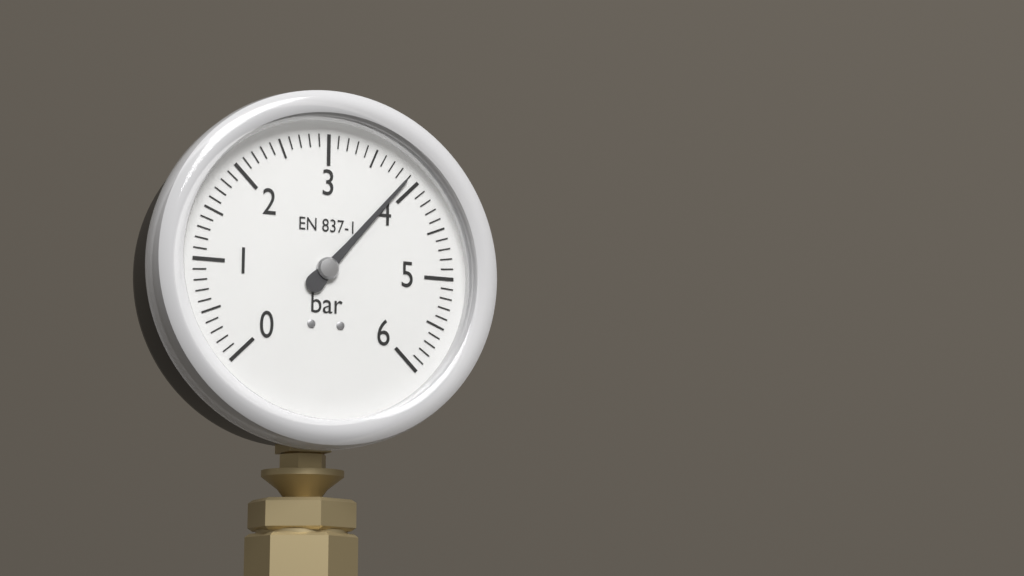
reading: 3.9 bar
